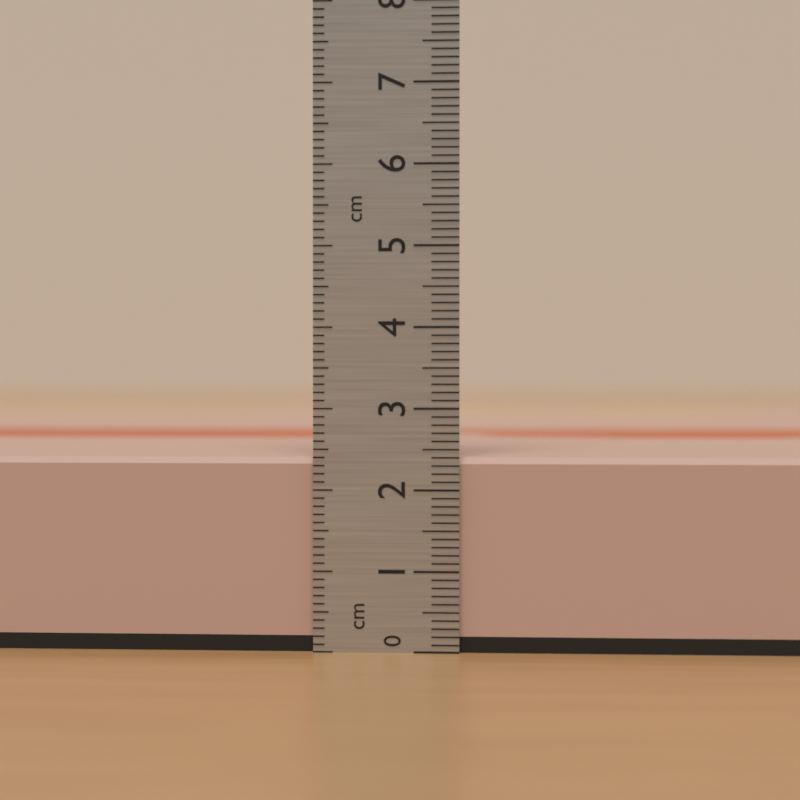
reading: 2.4 cm
